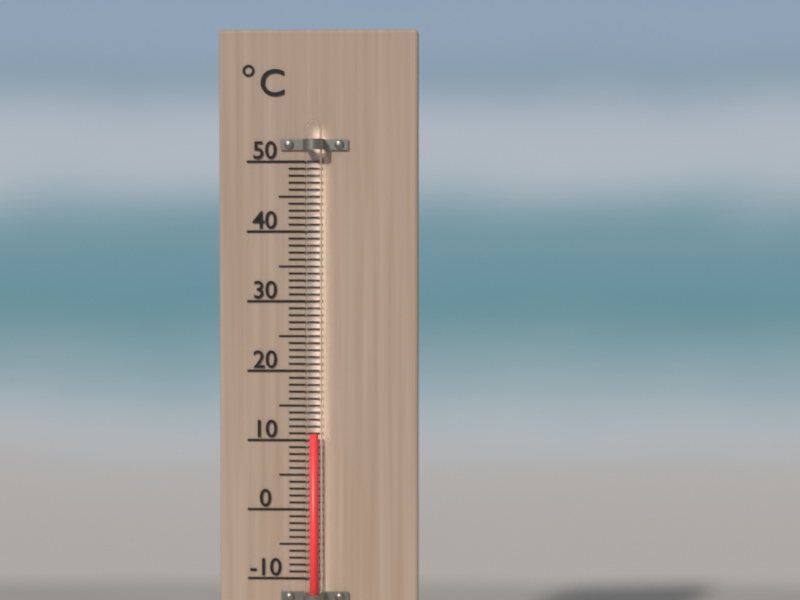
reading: 11 °C
